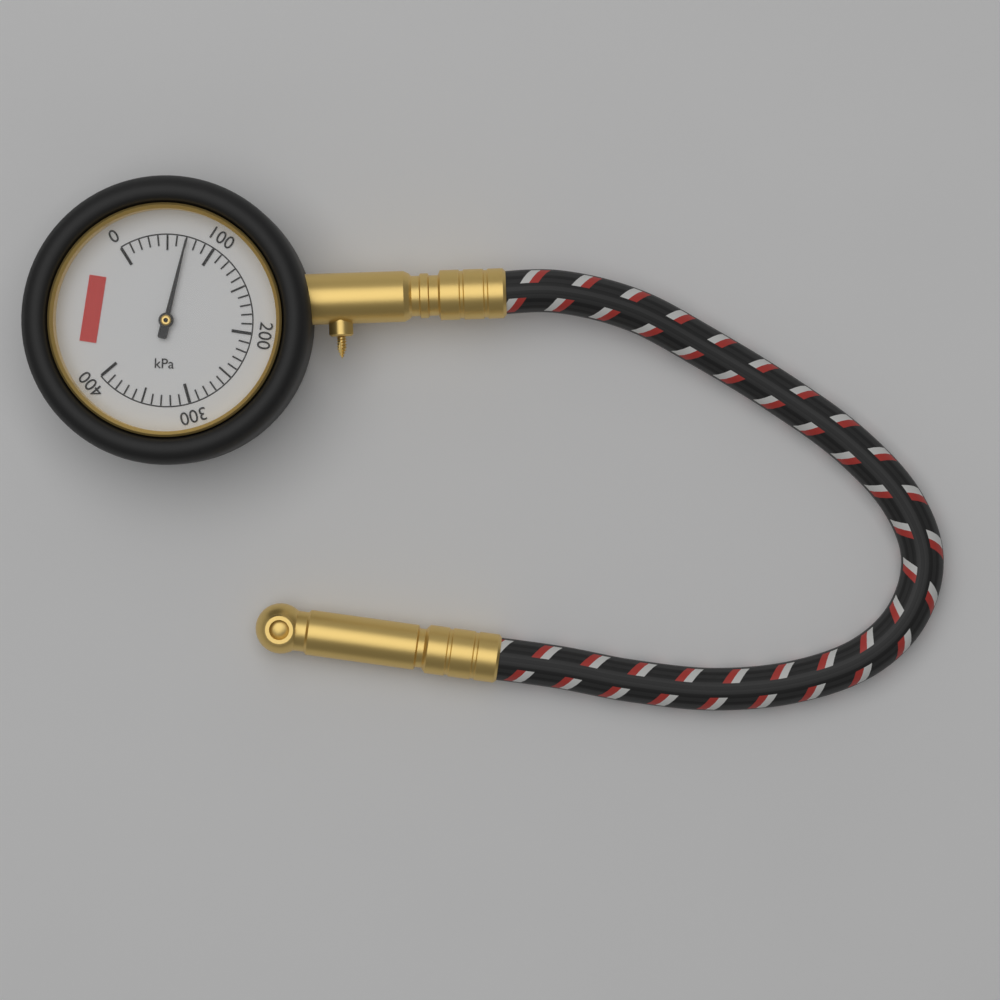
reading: 70 kPa
